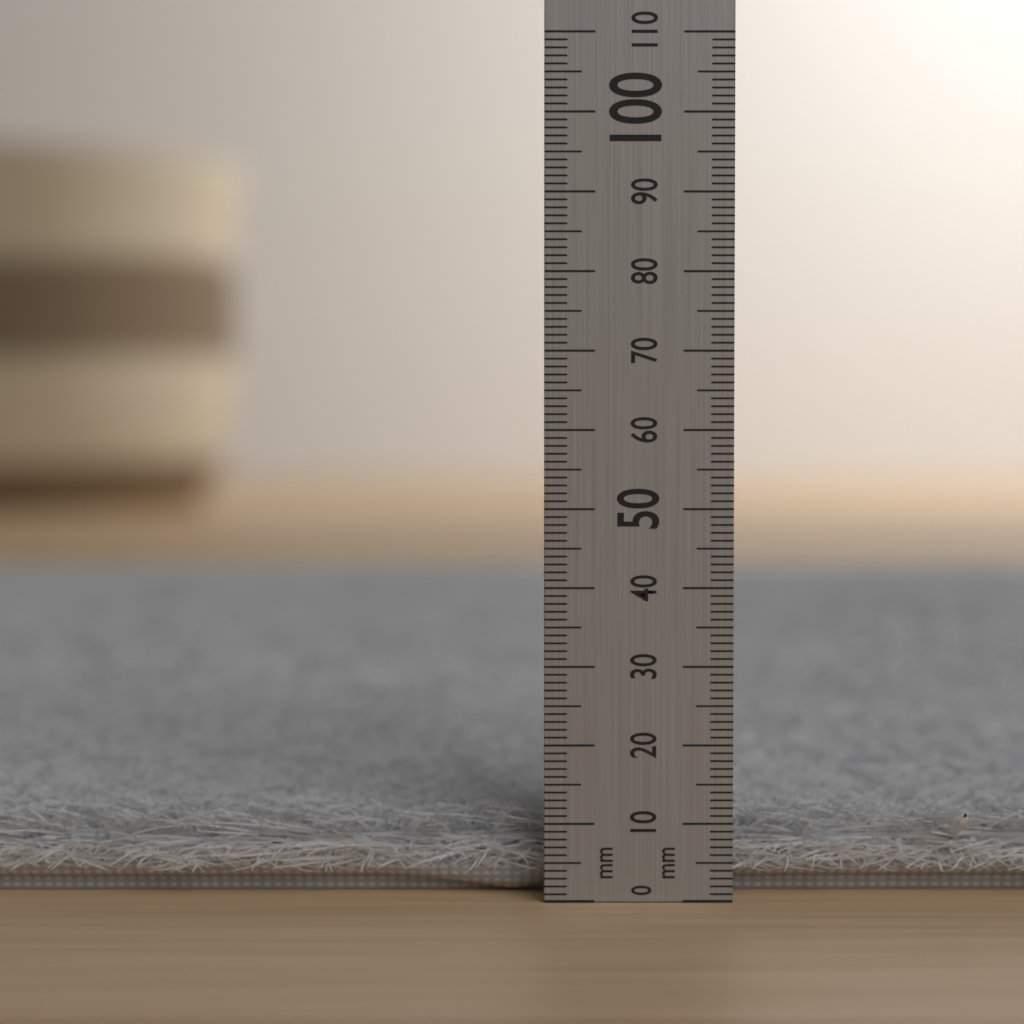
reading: 11 mm
